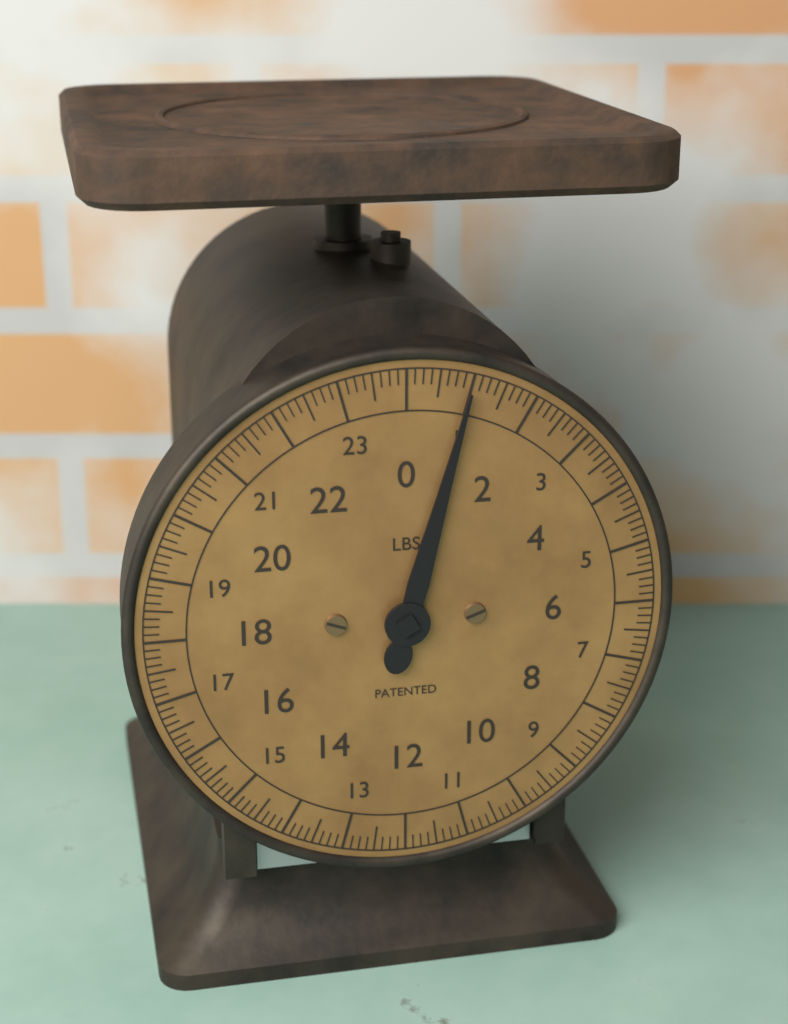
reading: 1.000 lbs
